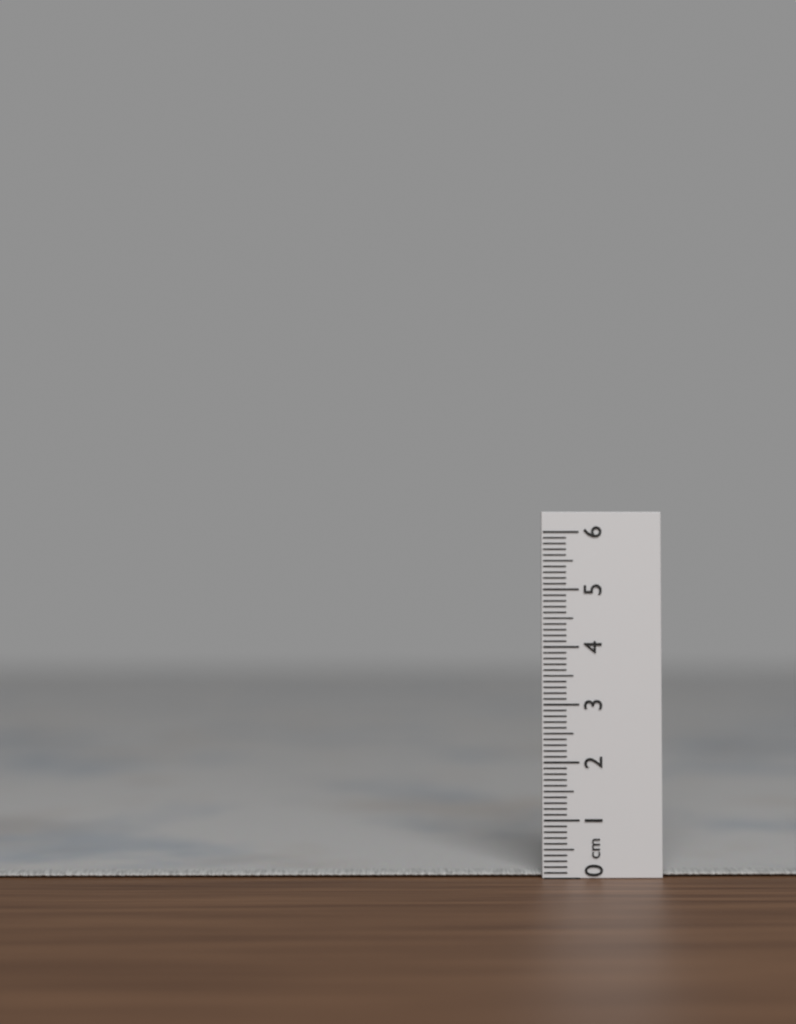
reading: 0.1 cm
